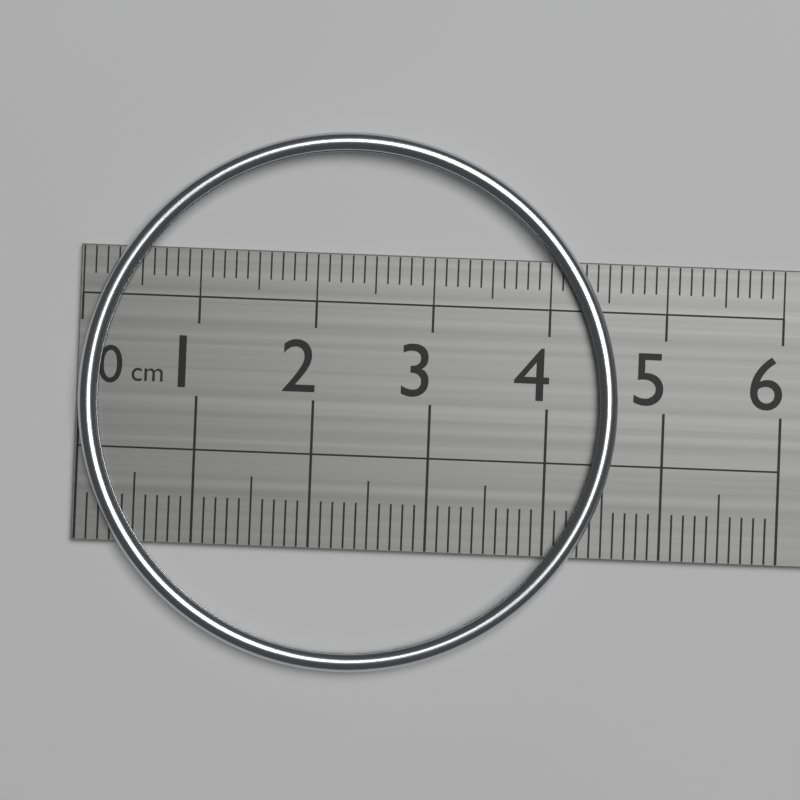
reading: 4.6 cm
